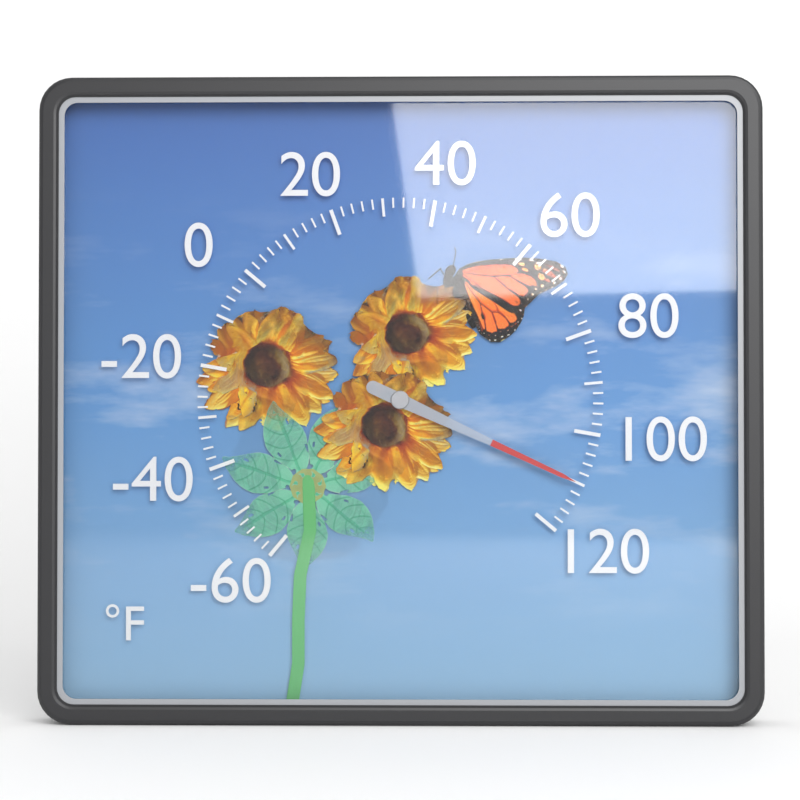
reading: 110 °F
